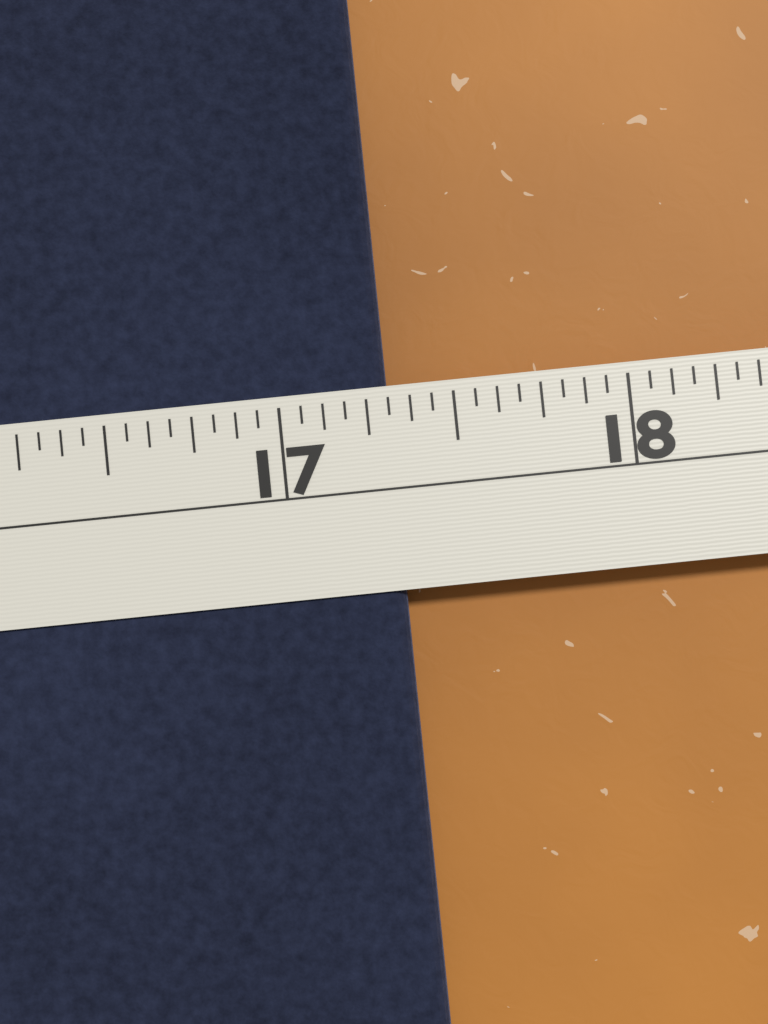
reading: 17.3125 in
